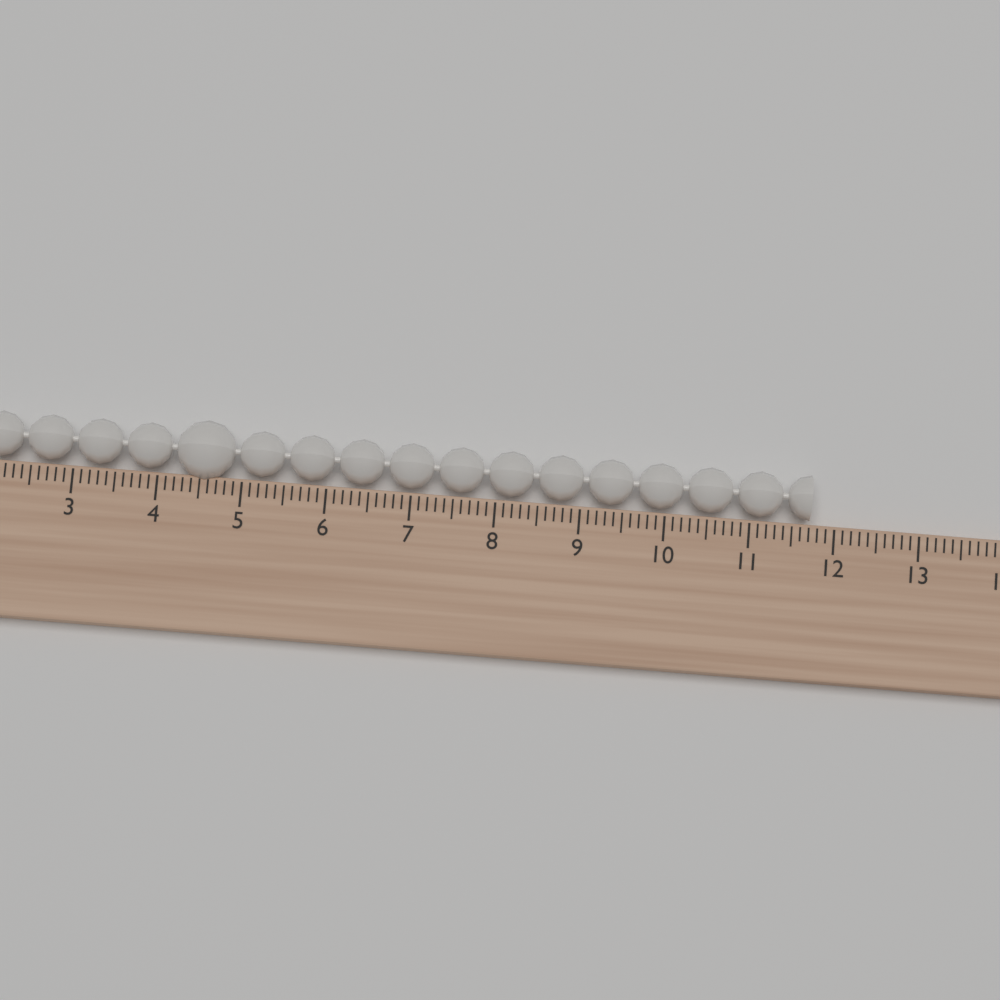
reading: 11.7 (no unit)
